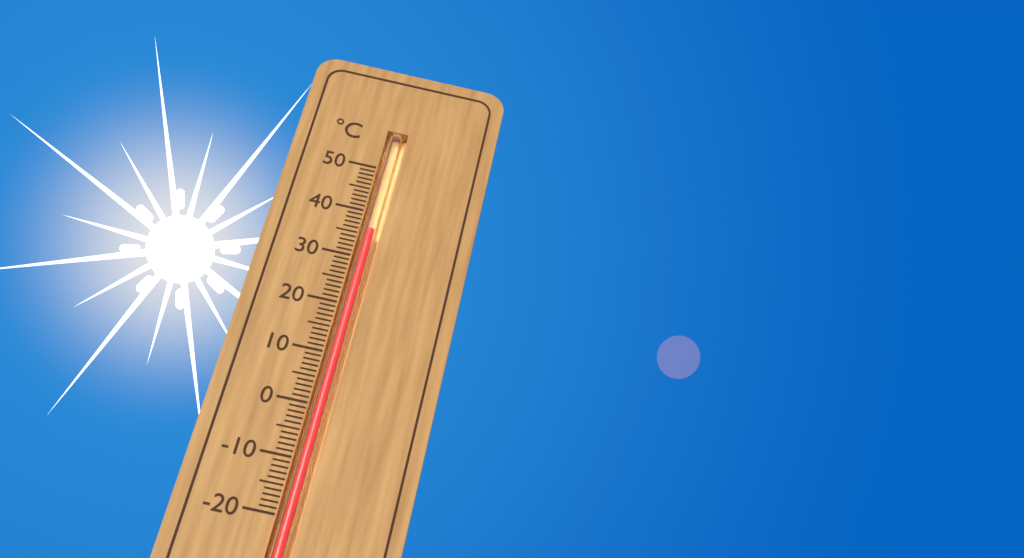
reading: 36 °C
